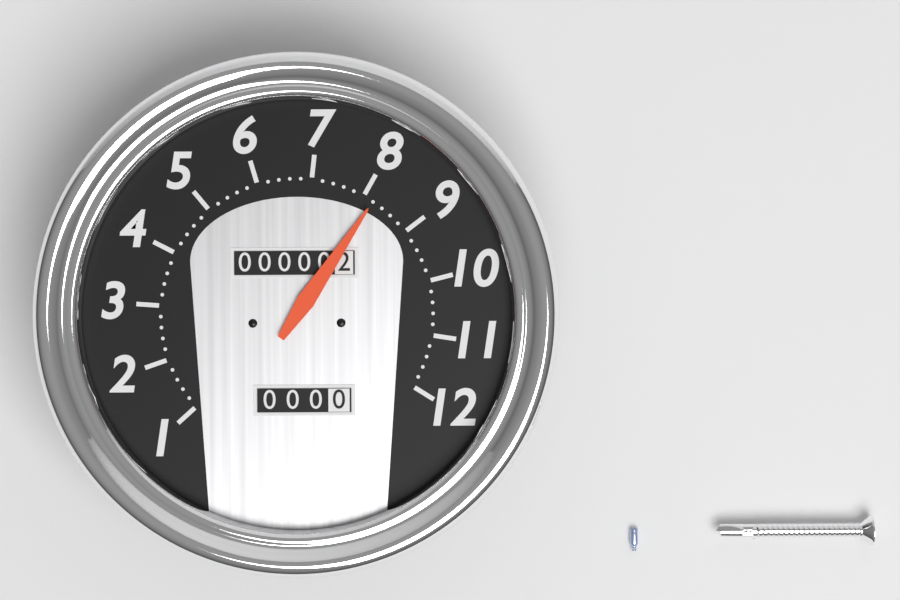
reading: 8.2 (no unit)
